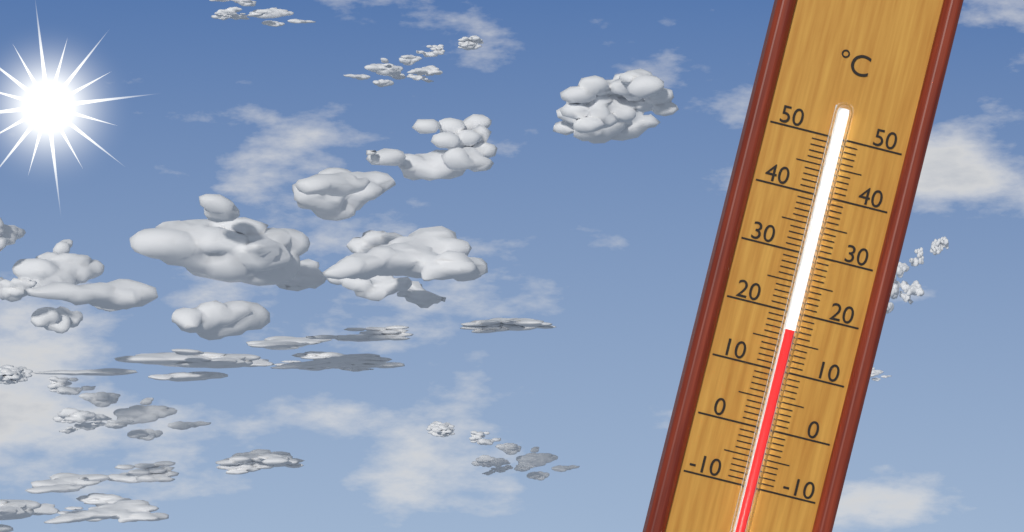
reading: 17 °C
